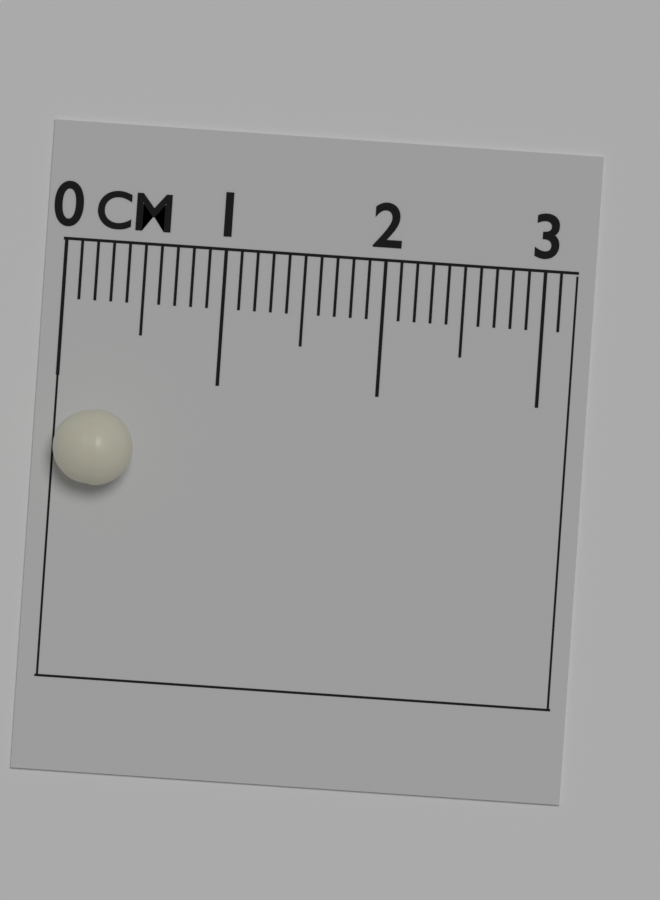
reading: 0.5 cm
